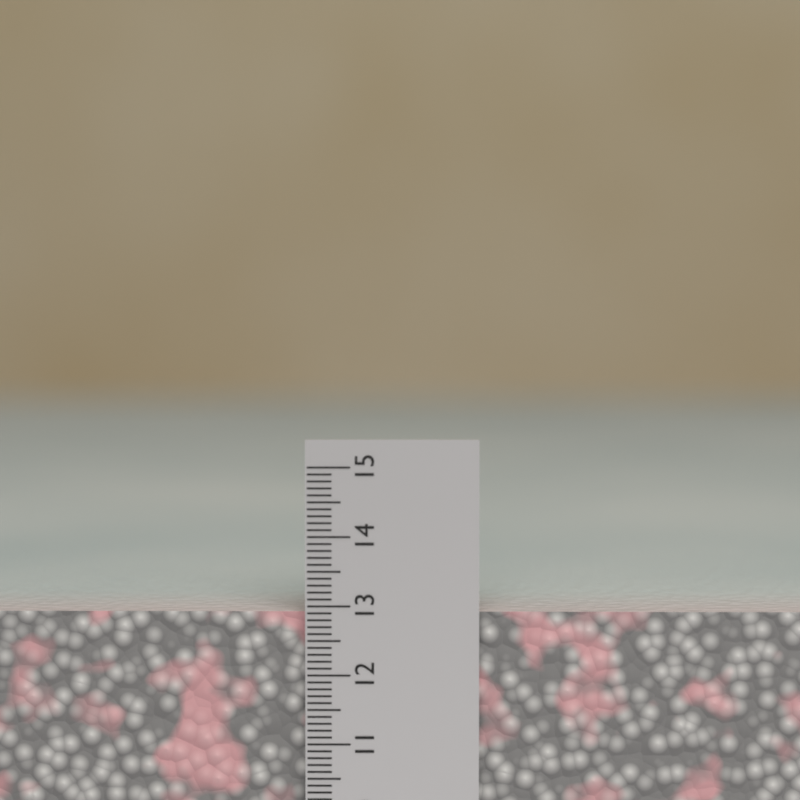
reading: 12.9 cm
